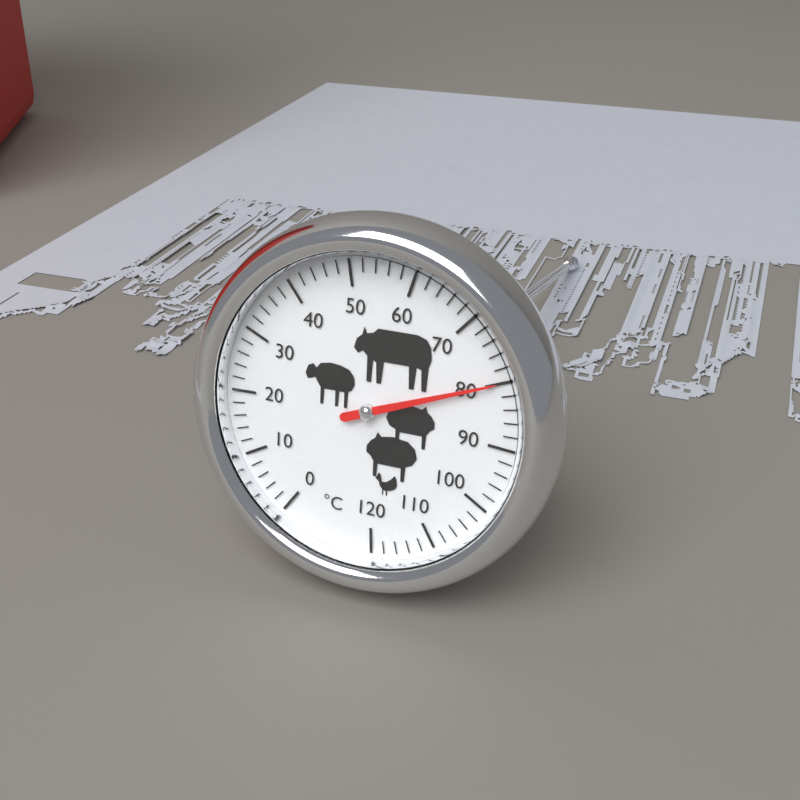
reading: 80 °C
